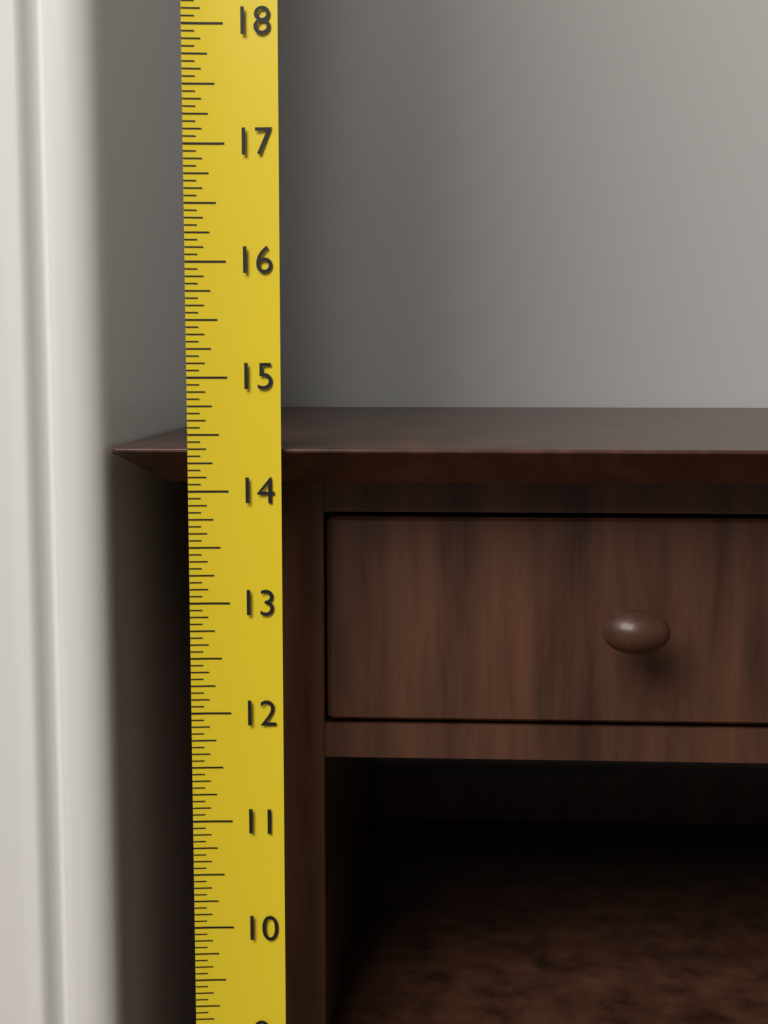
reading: 14.3750 (no unit)
